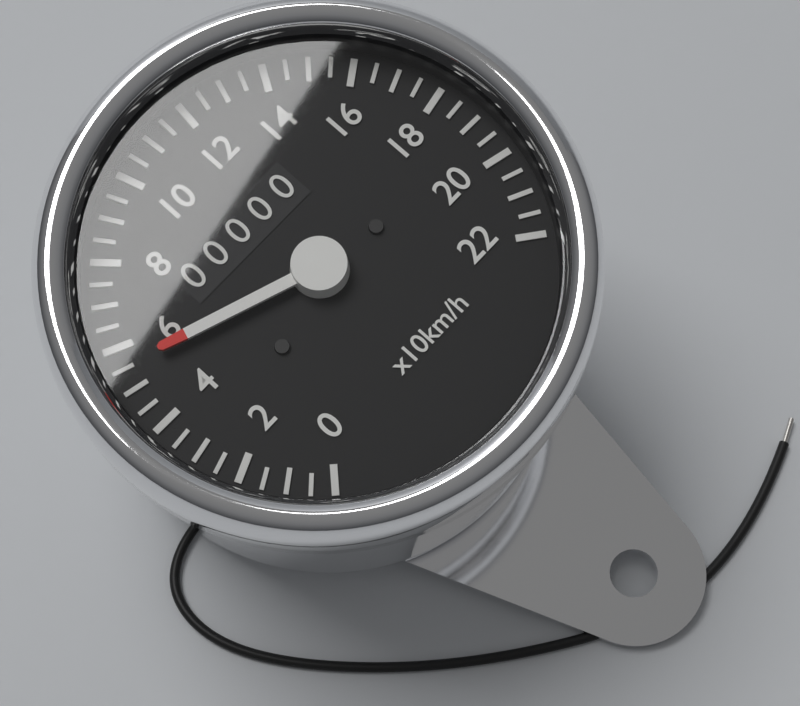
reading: 55 km/h
